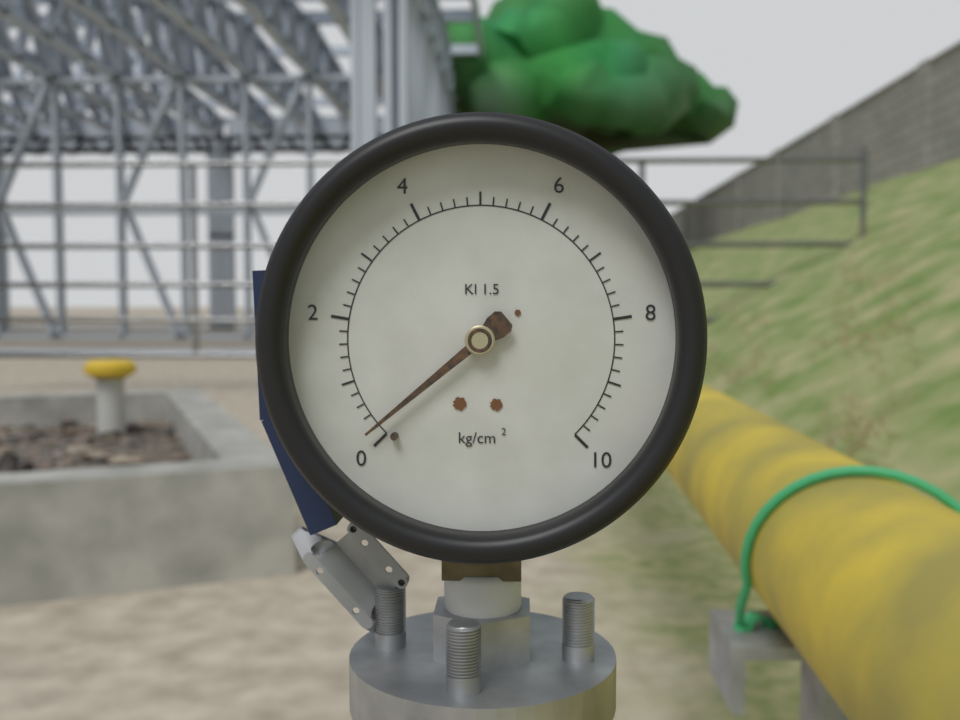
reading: 0.2 kg/cm²
